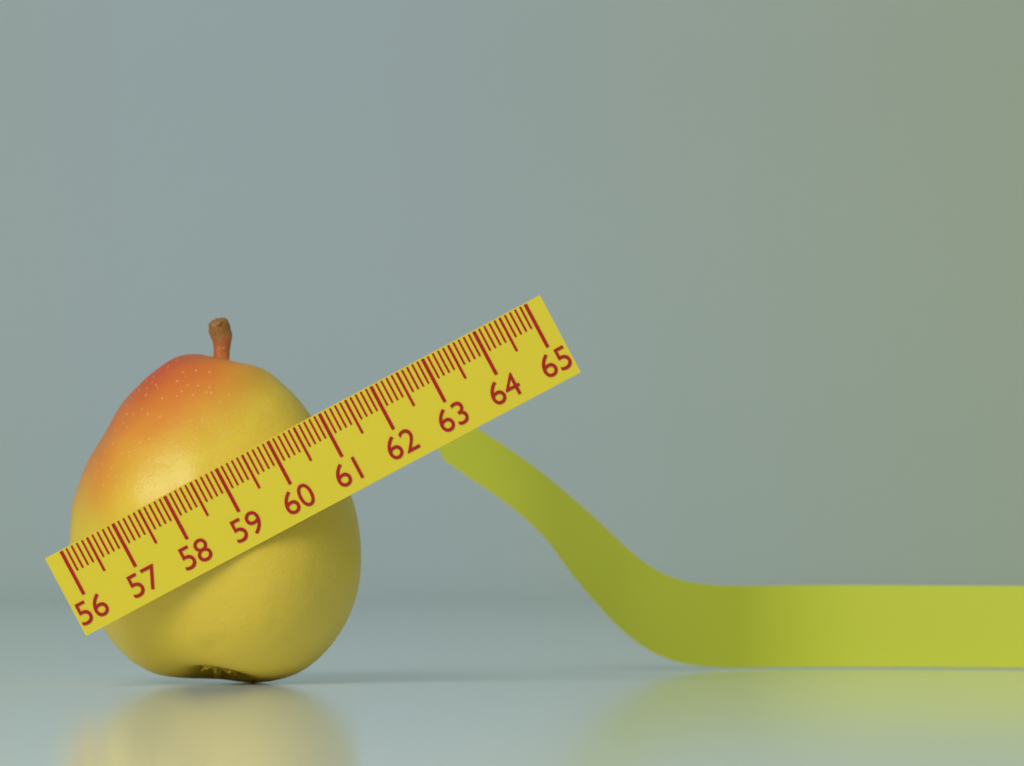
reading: 61.0 (no unit)
